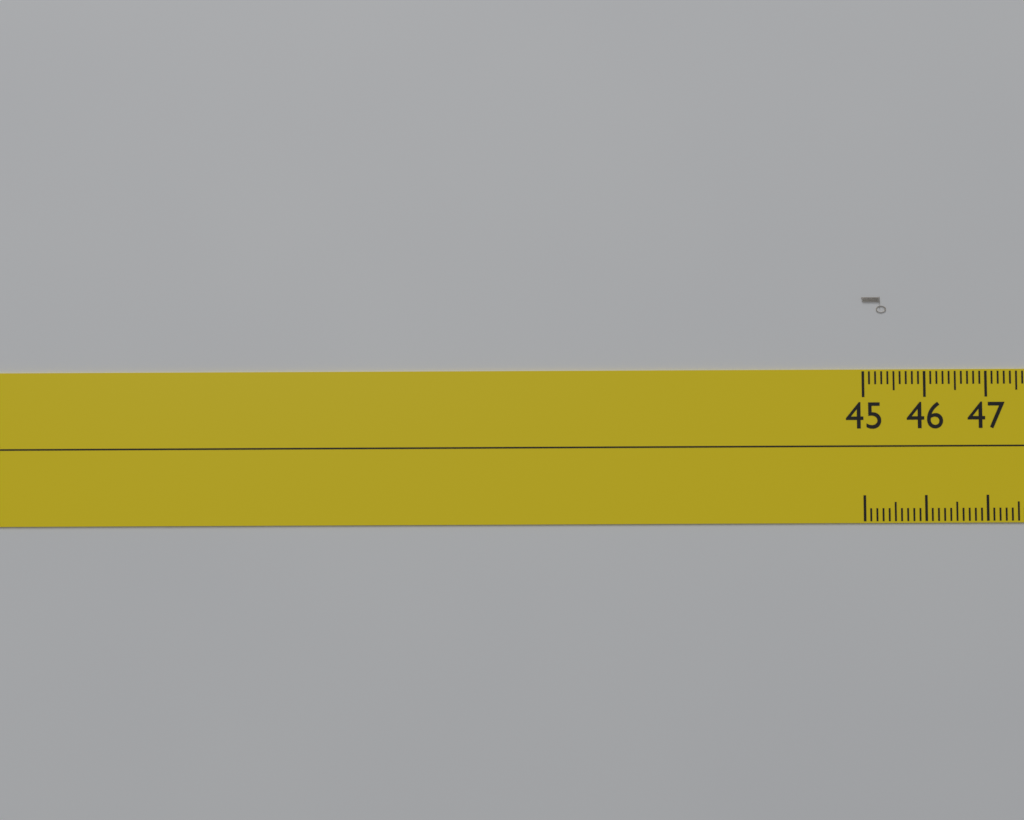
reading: 45.3 cm
